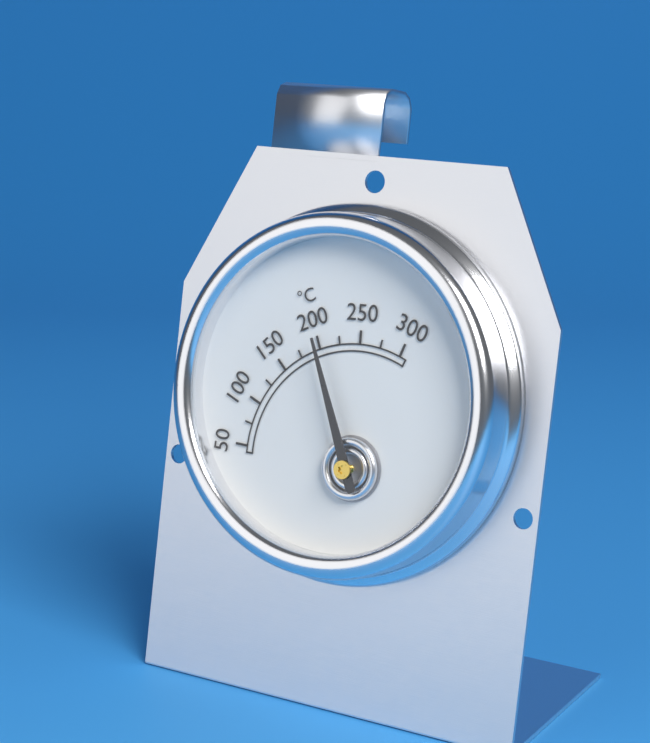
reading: 200 °C
